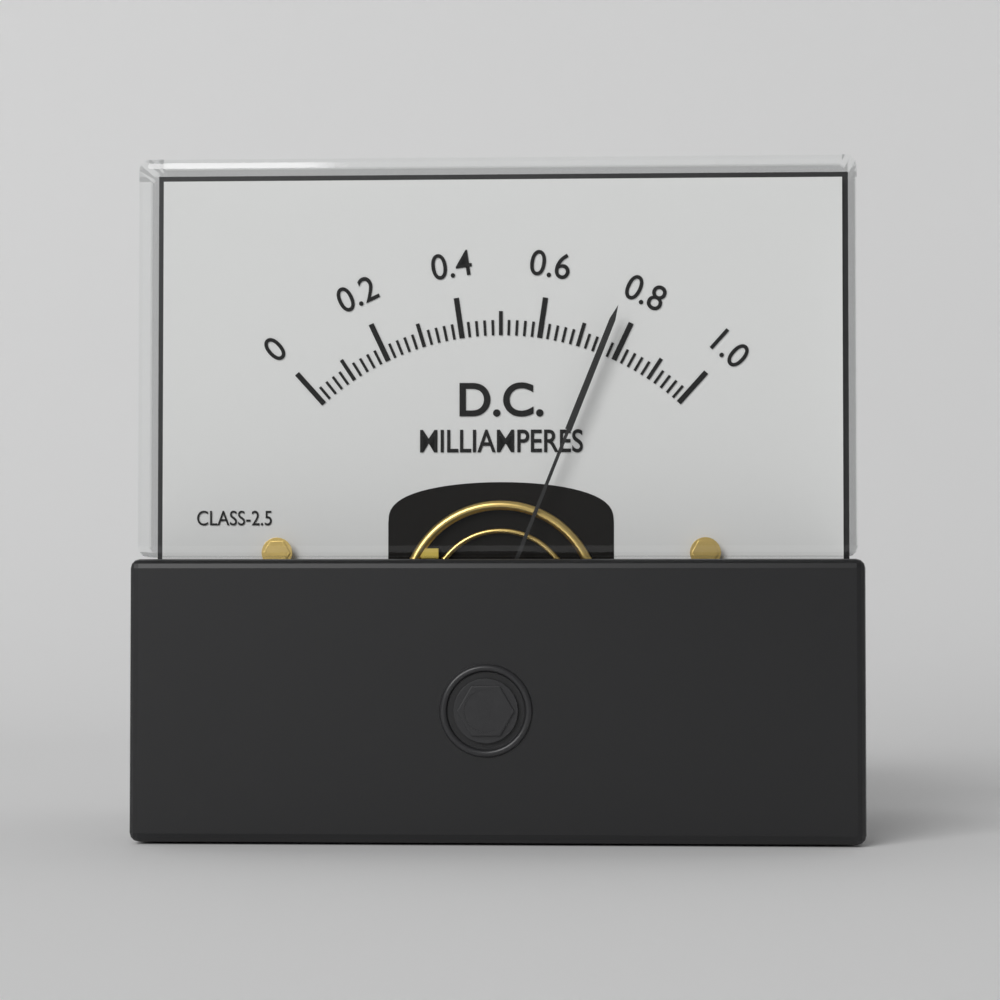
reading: 0.76 mA
